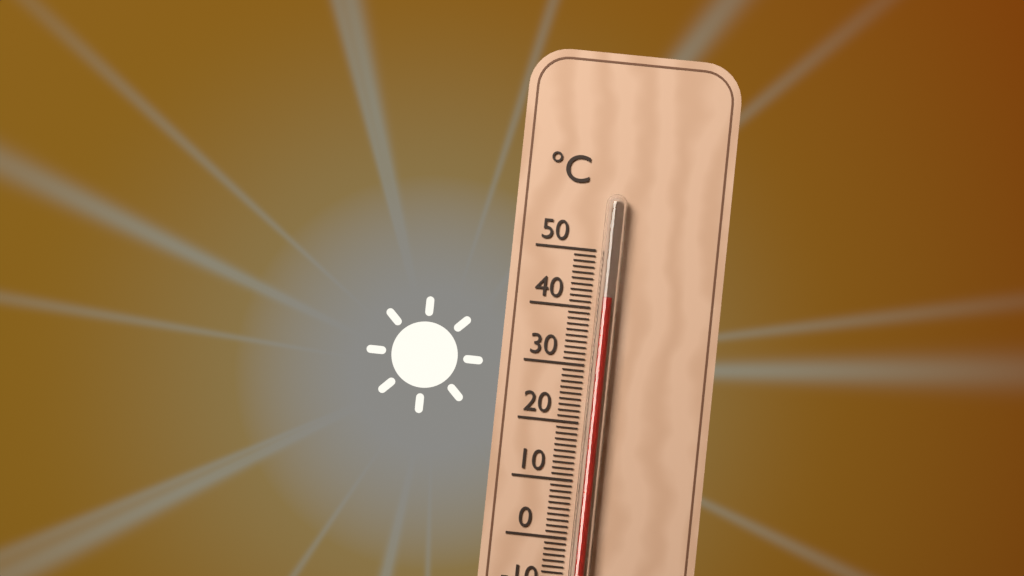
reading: 42 °C
